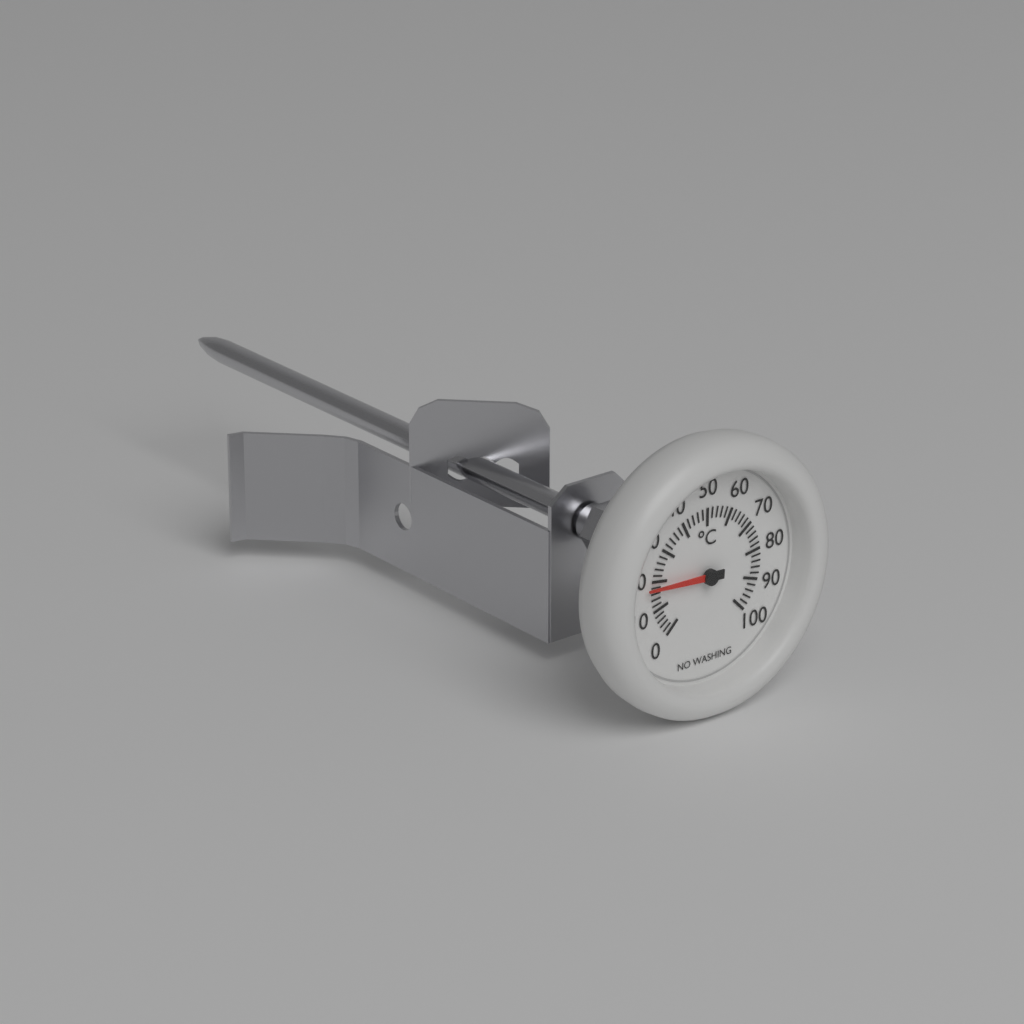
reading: 18 °C
